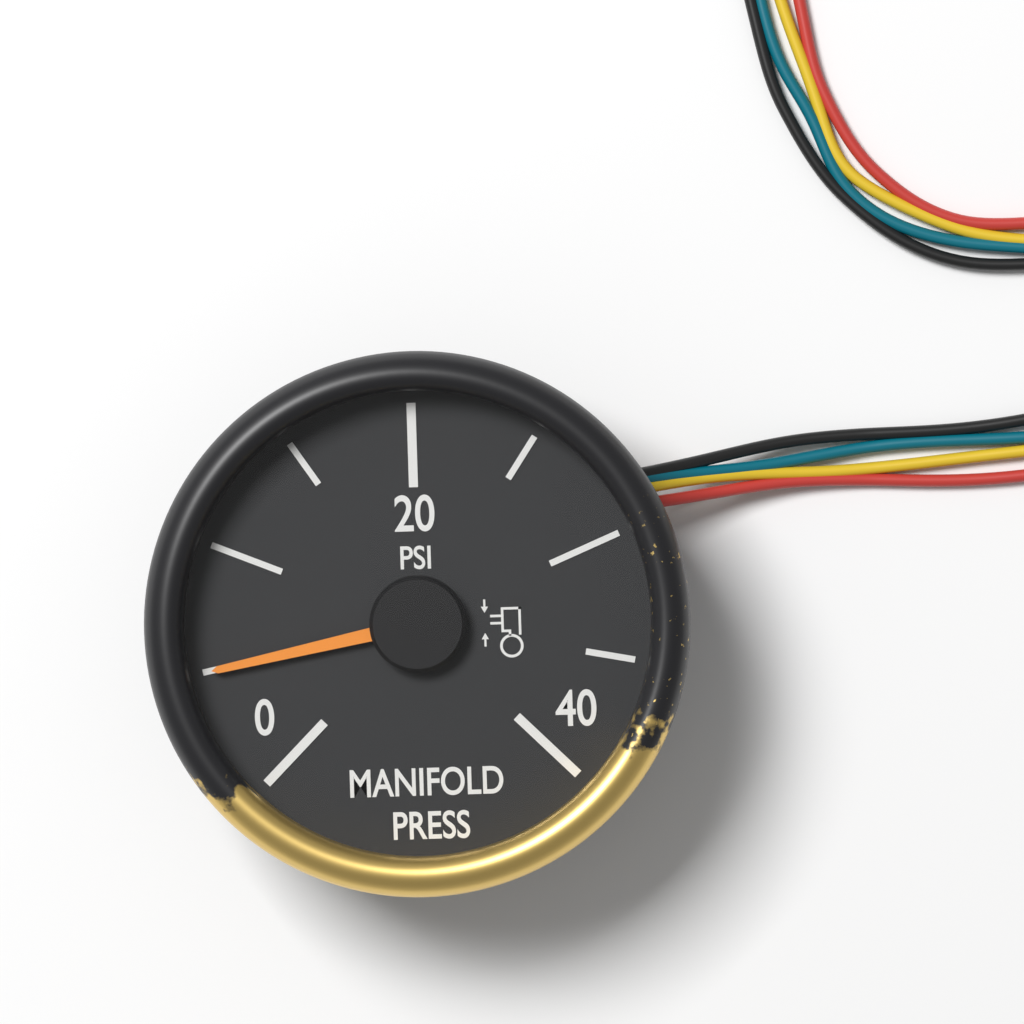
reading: 5 psi
